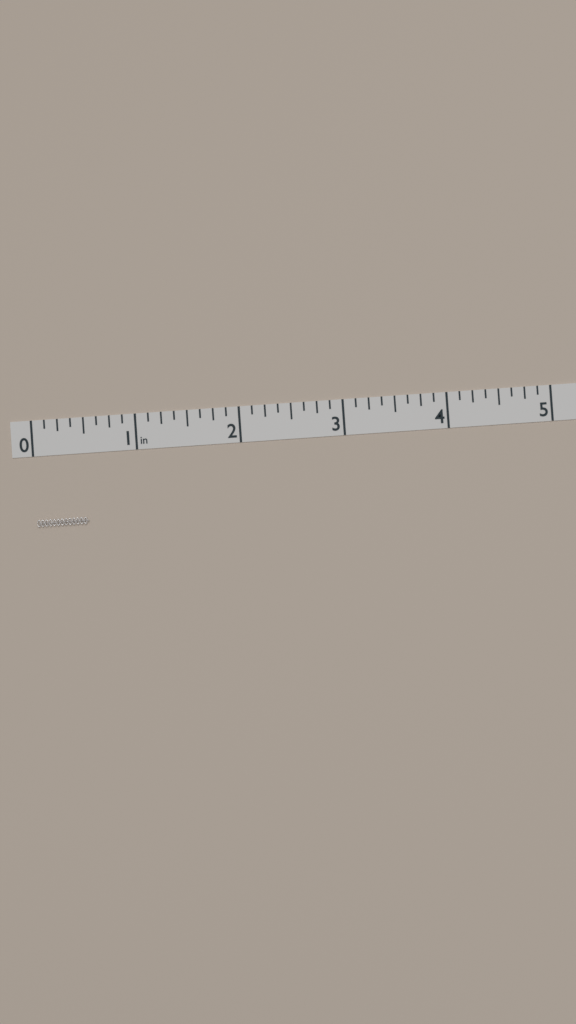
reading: 0.500 in
